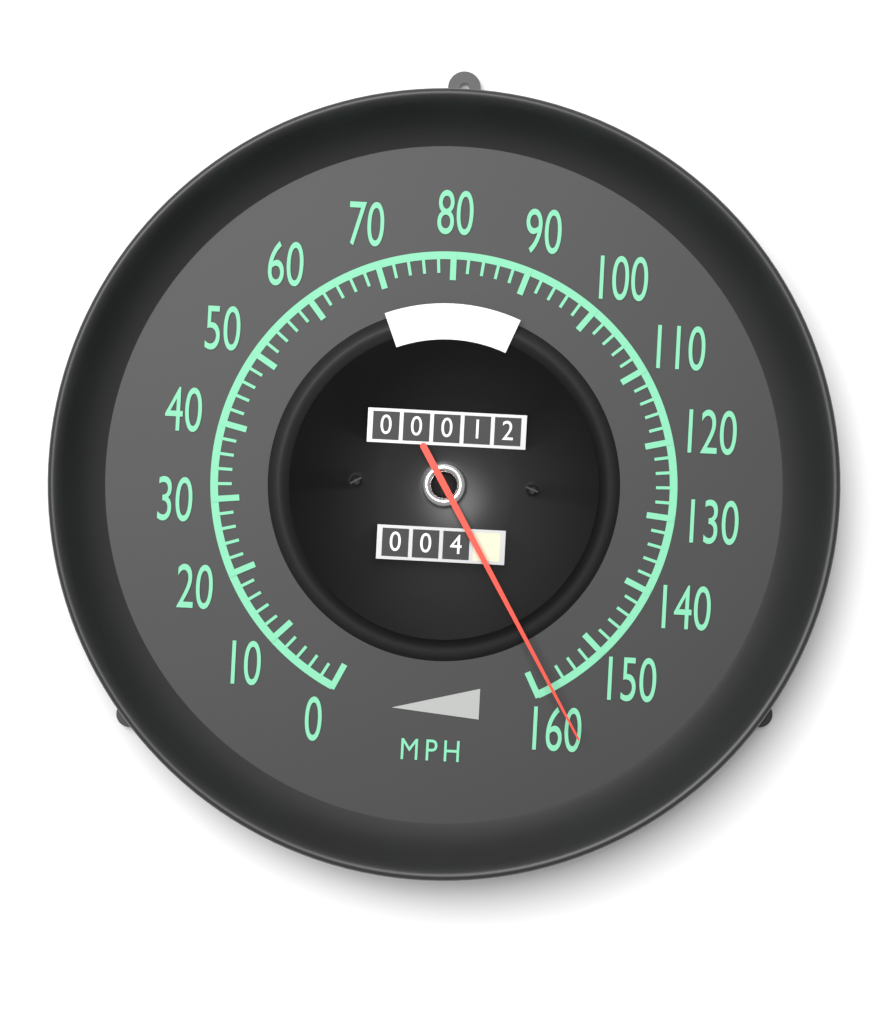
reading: 158 mph
